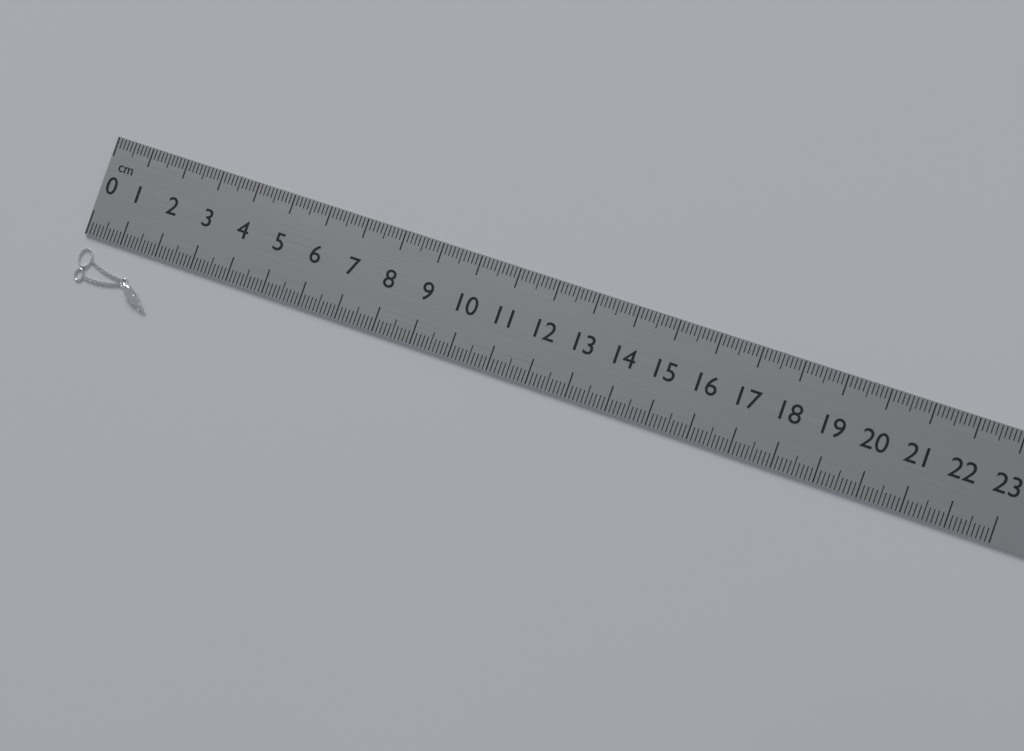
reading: 2.2 cm
